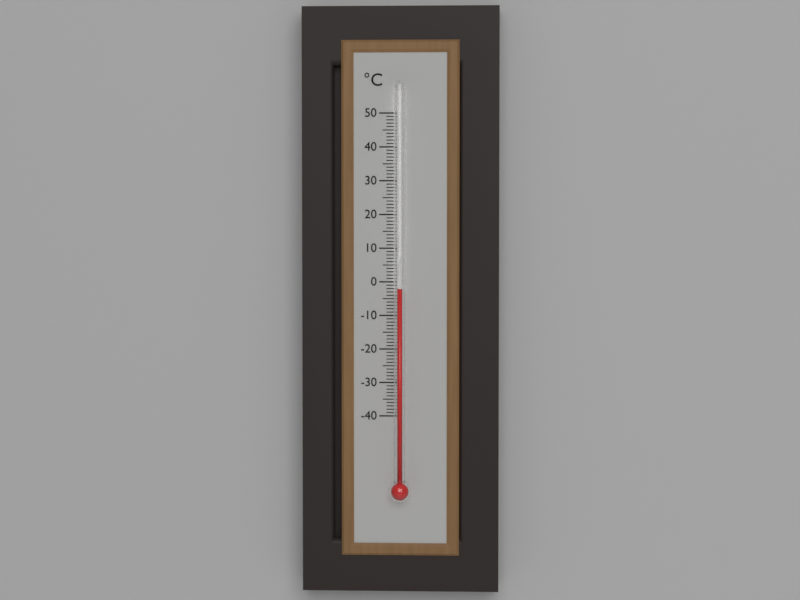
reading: -2 °C
